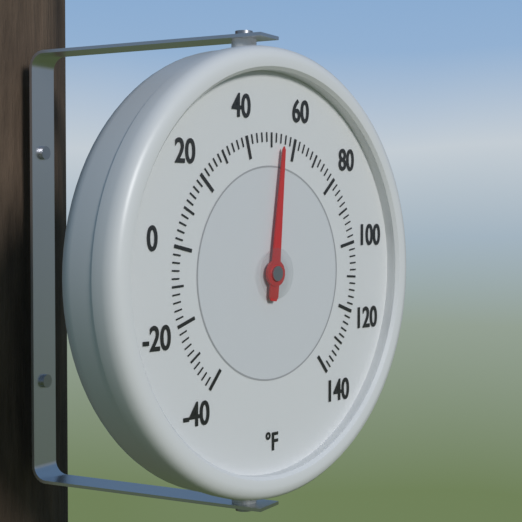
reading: 54 °F
